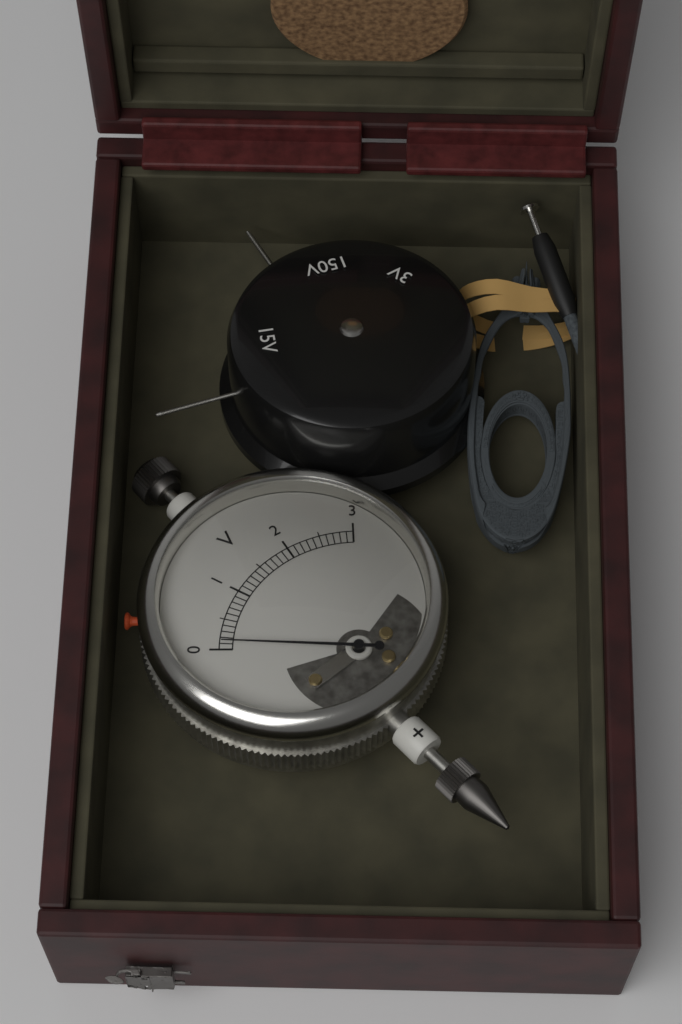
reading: 0.1 V
